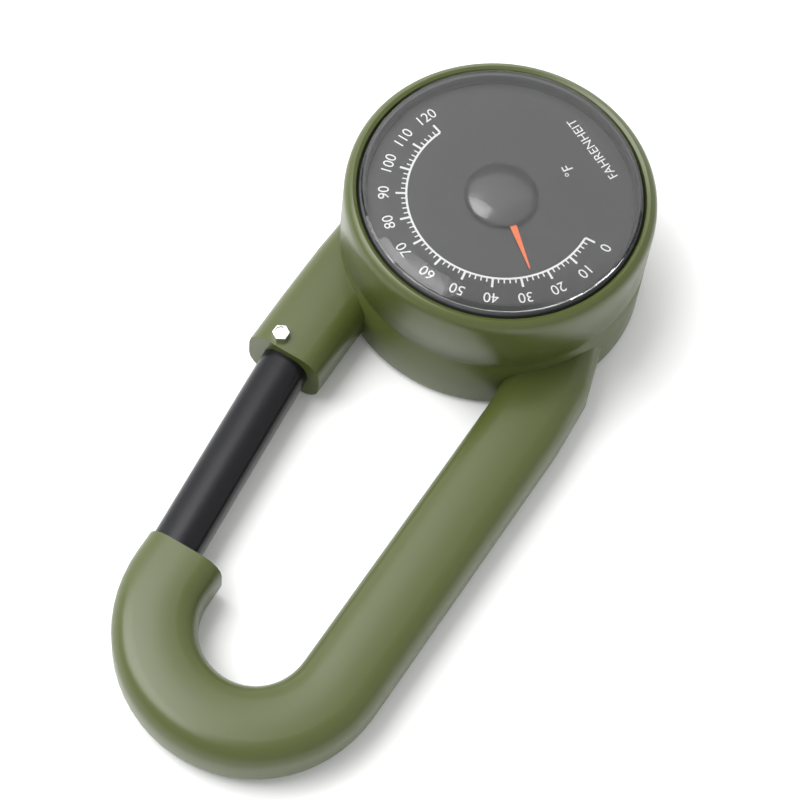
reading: 26 °F
